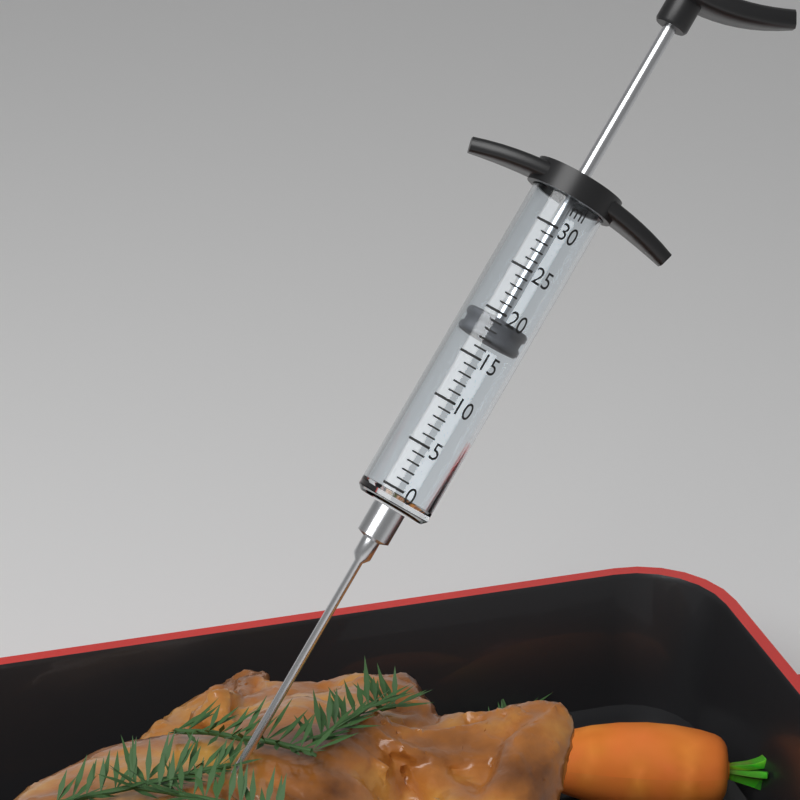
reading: 17 ml
